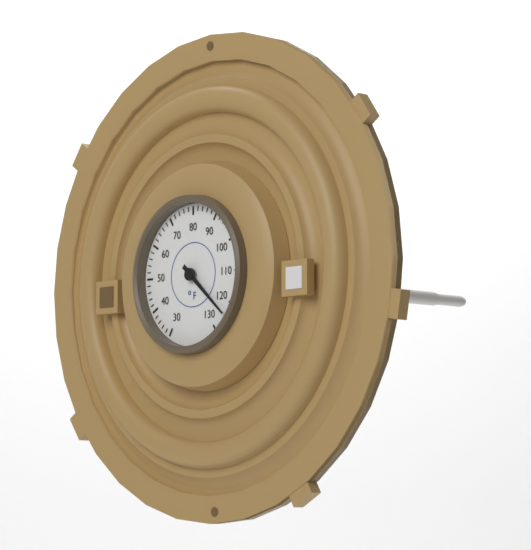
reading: 124 °F
